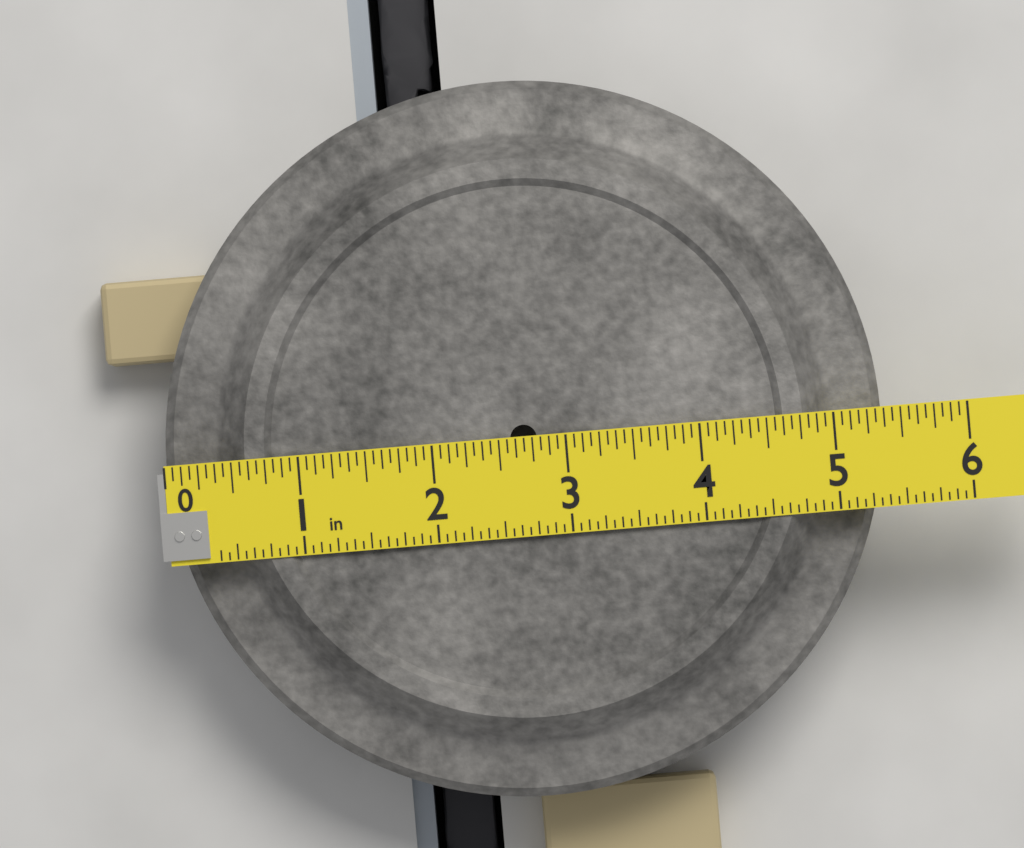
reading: 5.3750 in
